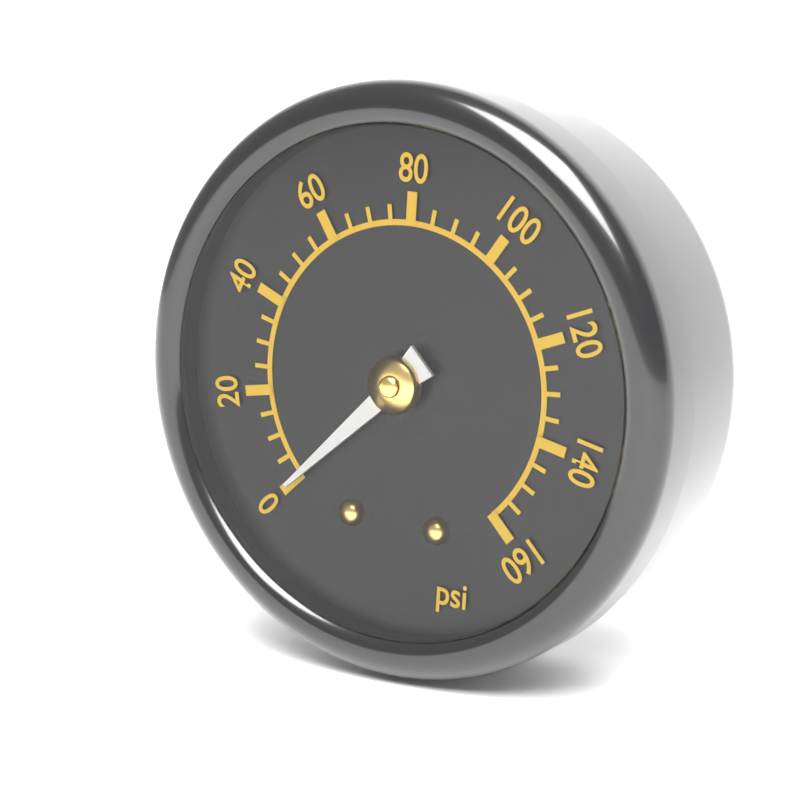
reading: 0 psi
